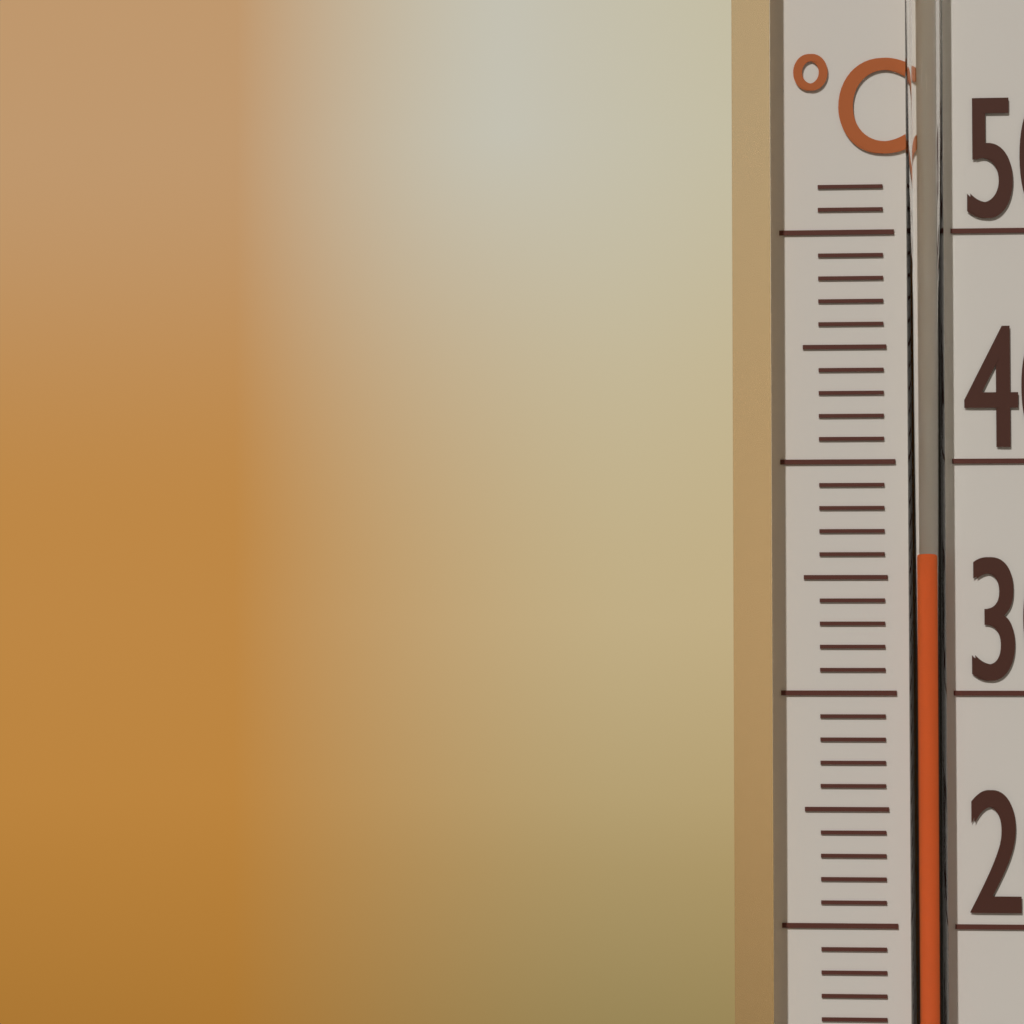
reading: 36 °C
